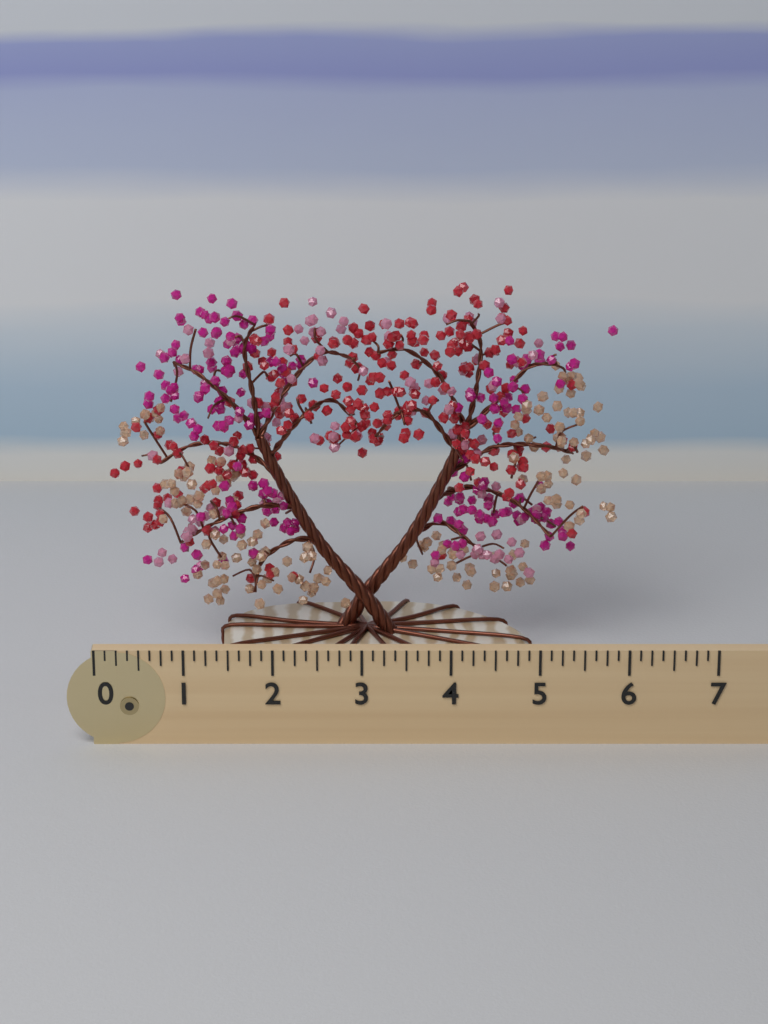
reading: 6.000 (no unit)
